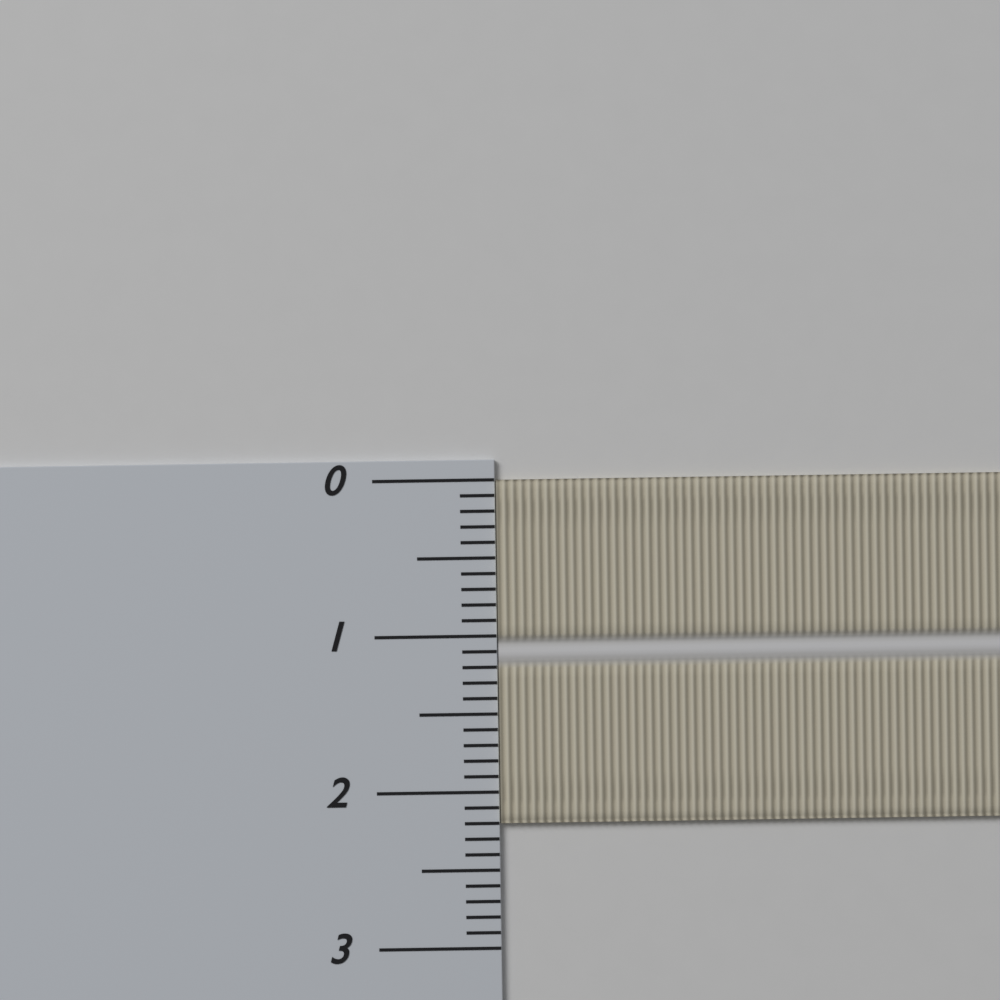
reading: 2.2 (no unit)
